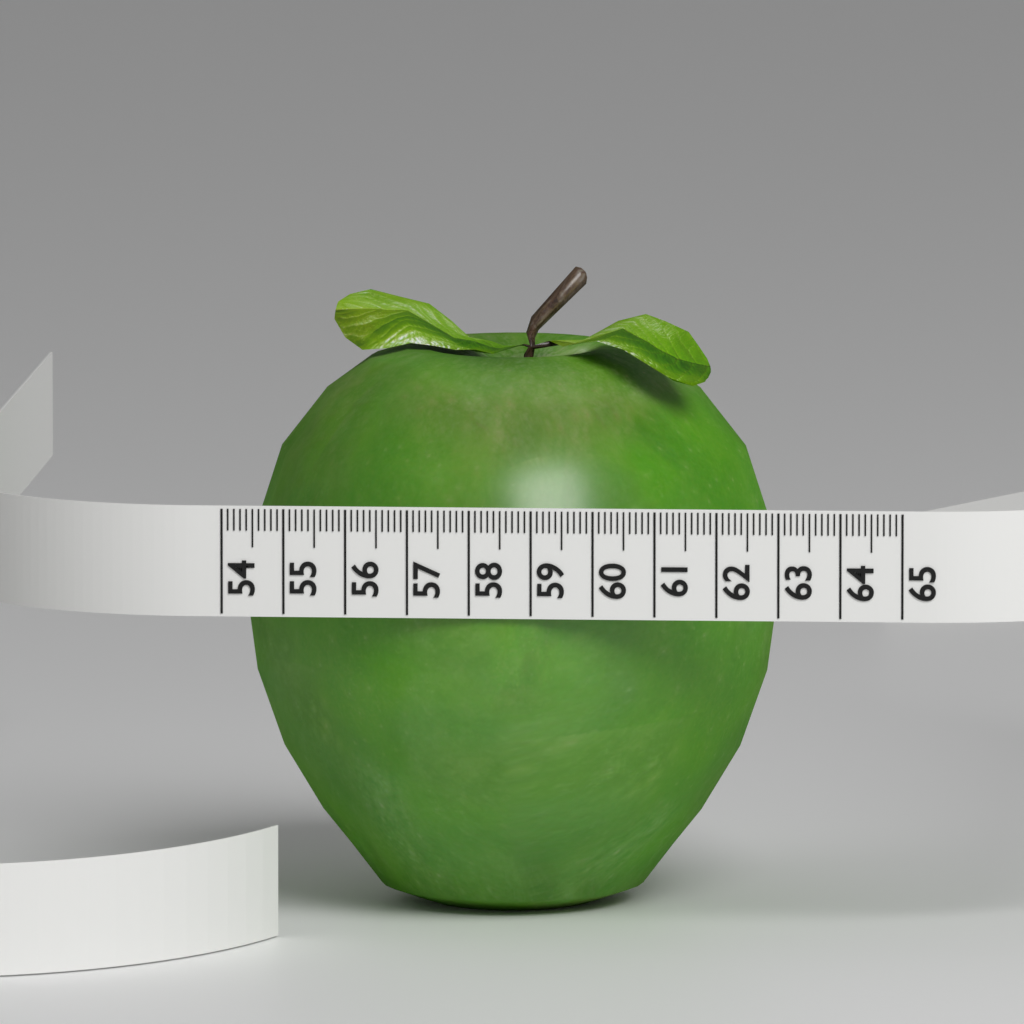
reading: 62.7 (no unit)
